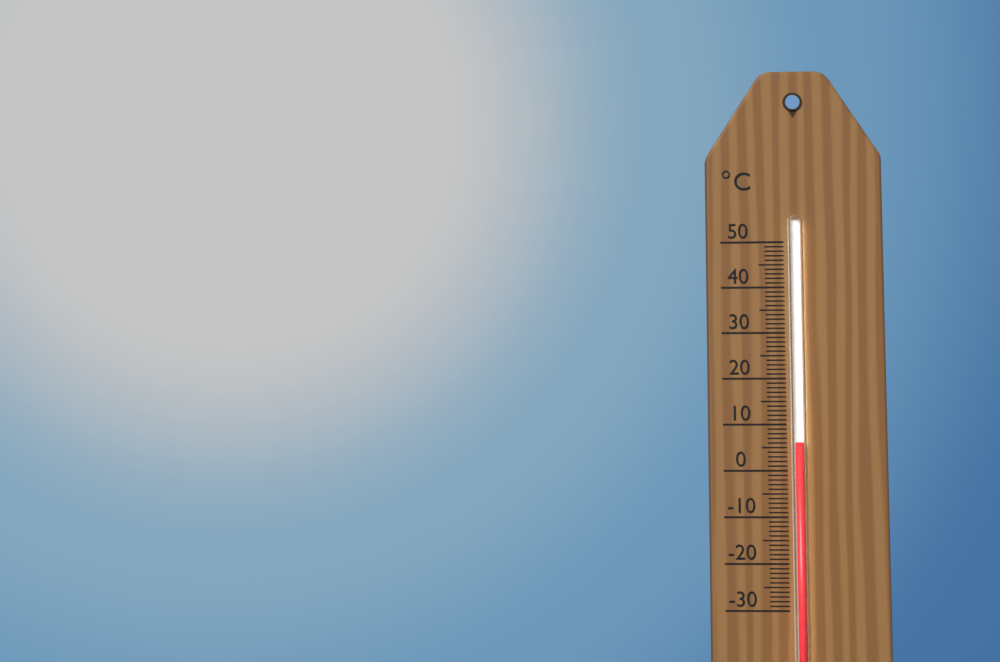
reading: 6 °C
